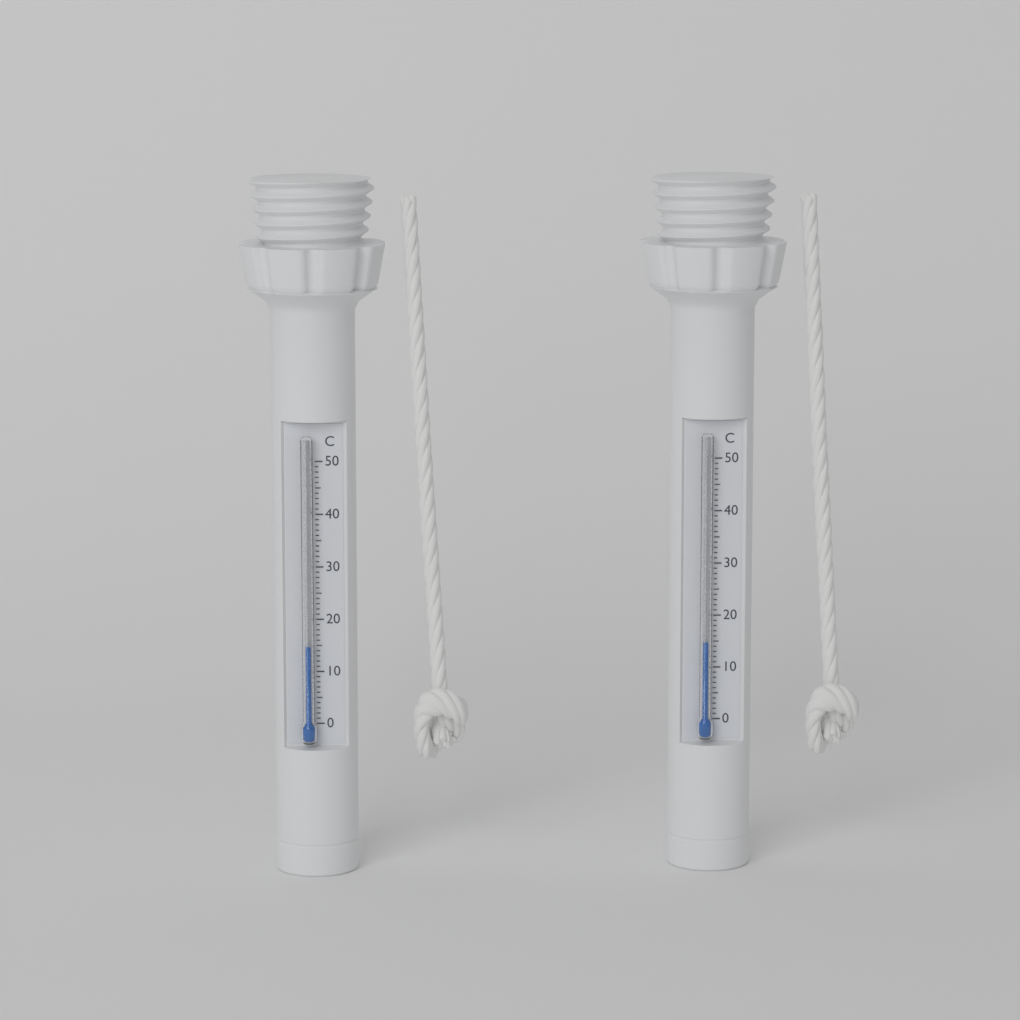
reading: 15 °C
